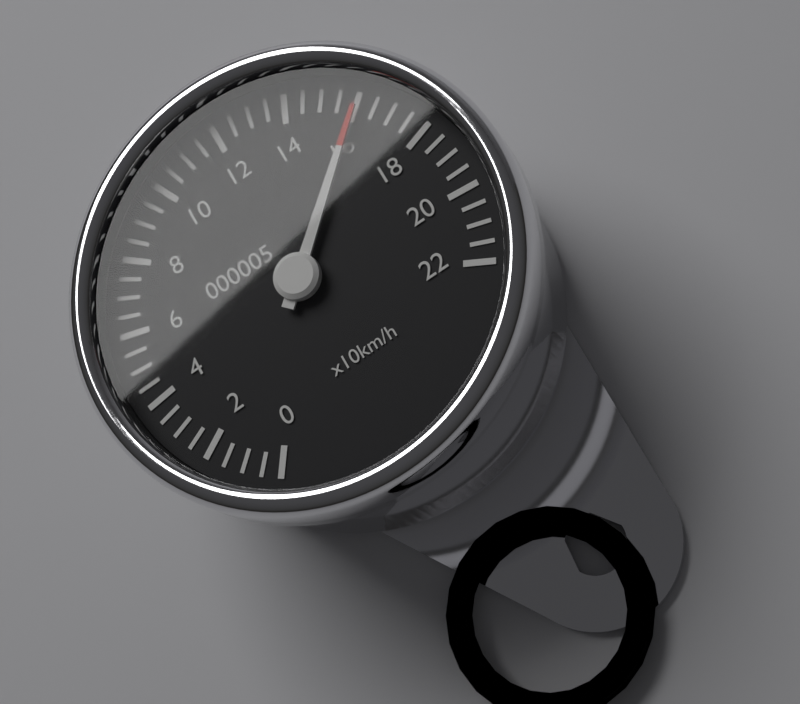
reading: 160 km/h
